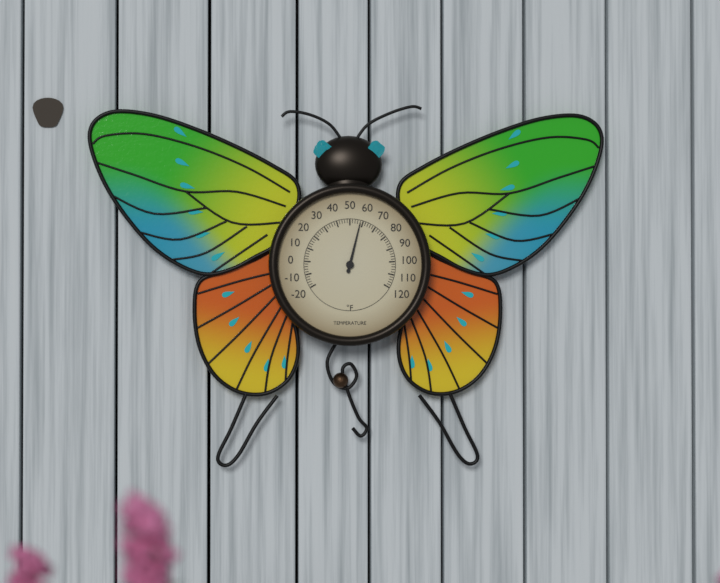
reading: 58 °F
